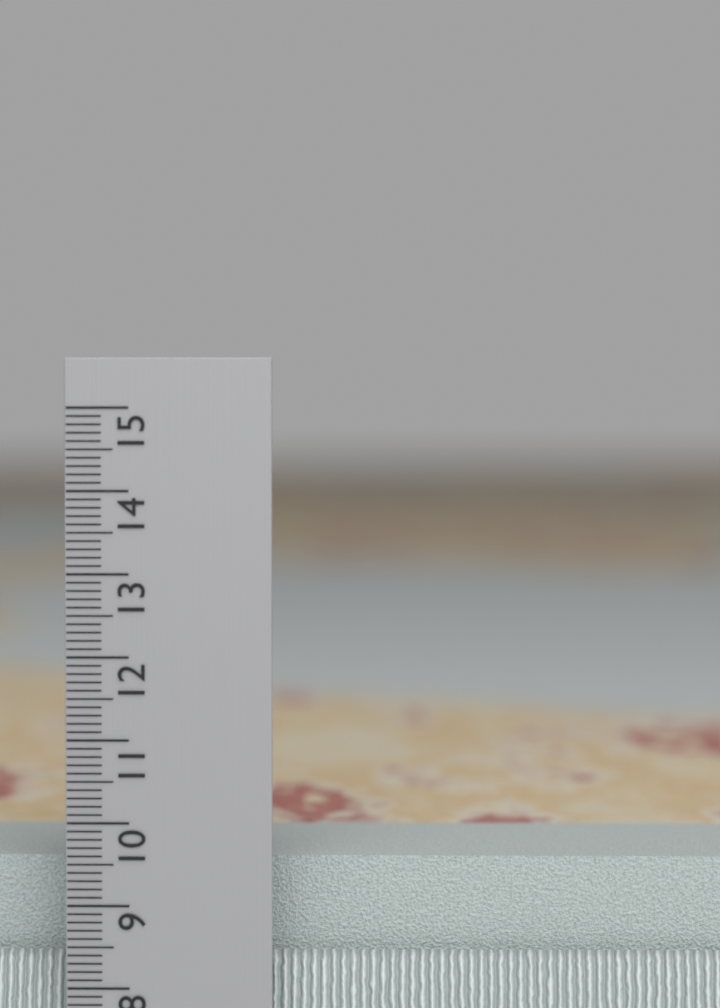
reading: 10.2 cm
